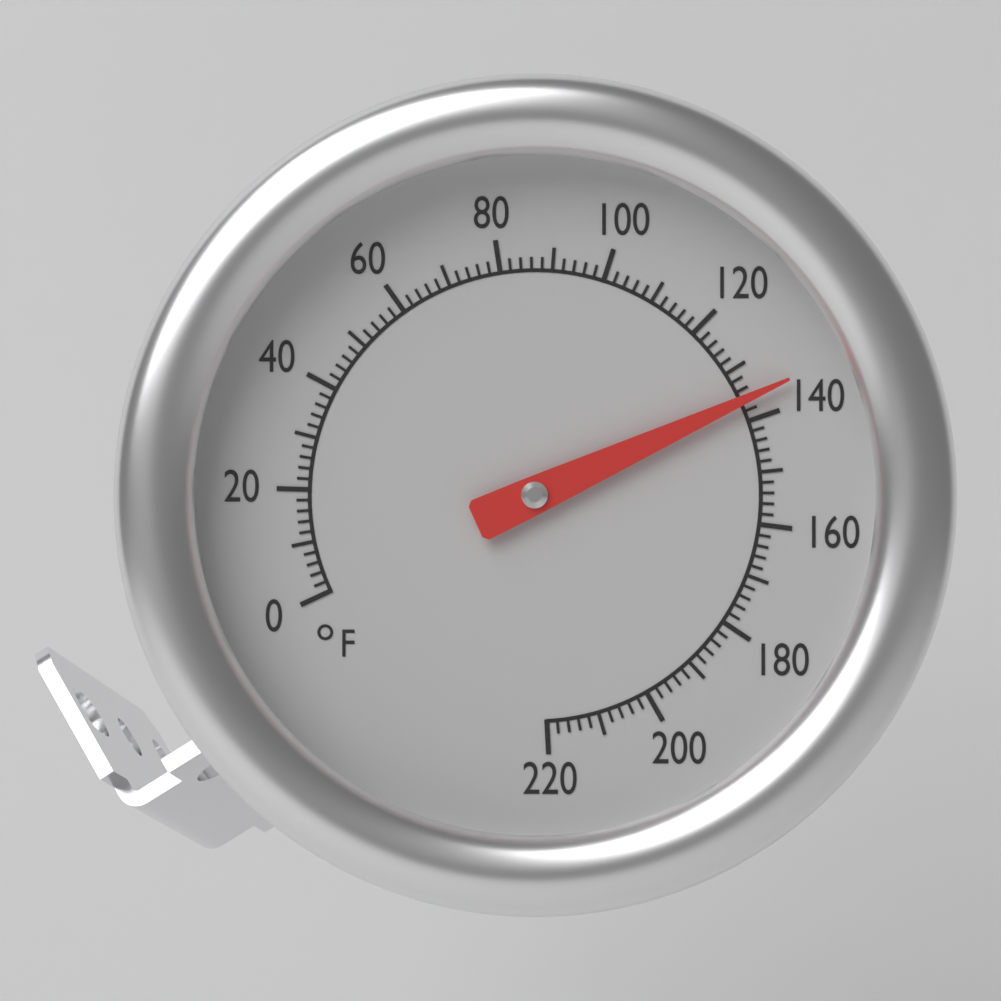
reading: 136 °F
